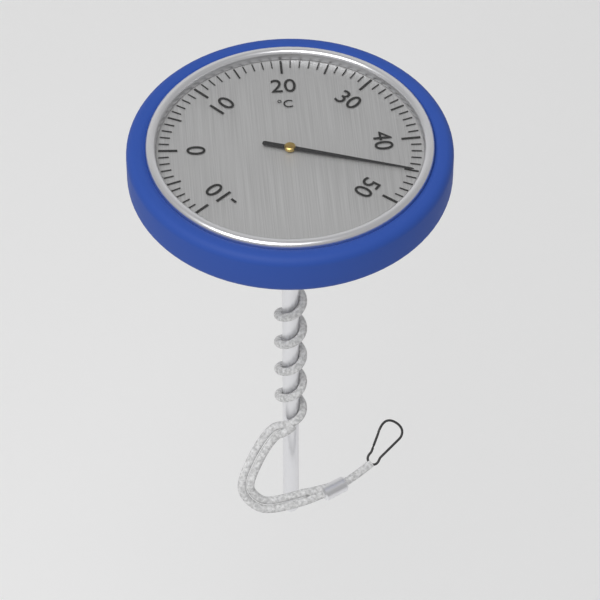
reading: 45 °C
